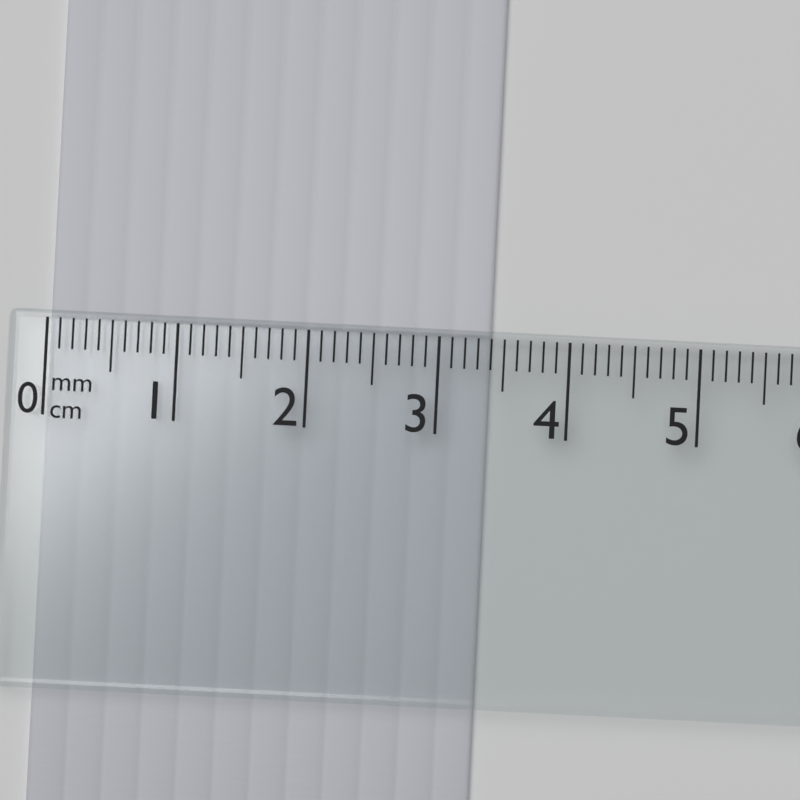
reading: 3.4 cm
